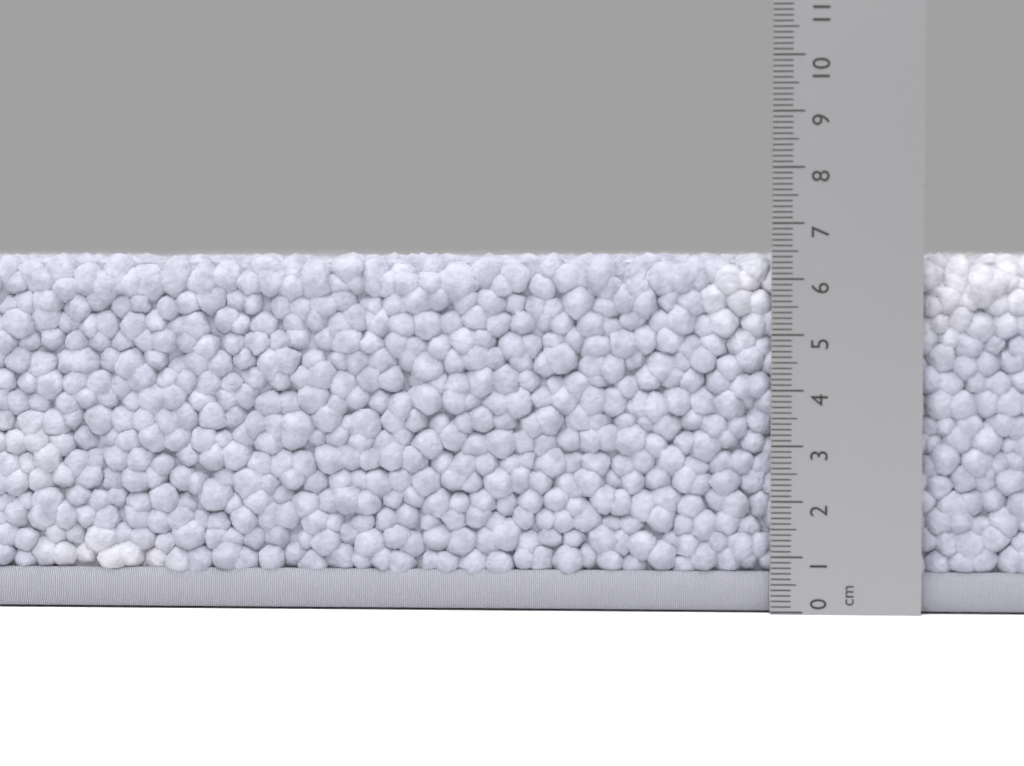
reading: 6.5 cm
